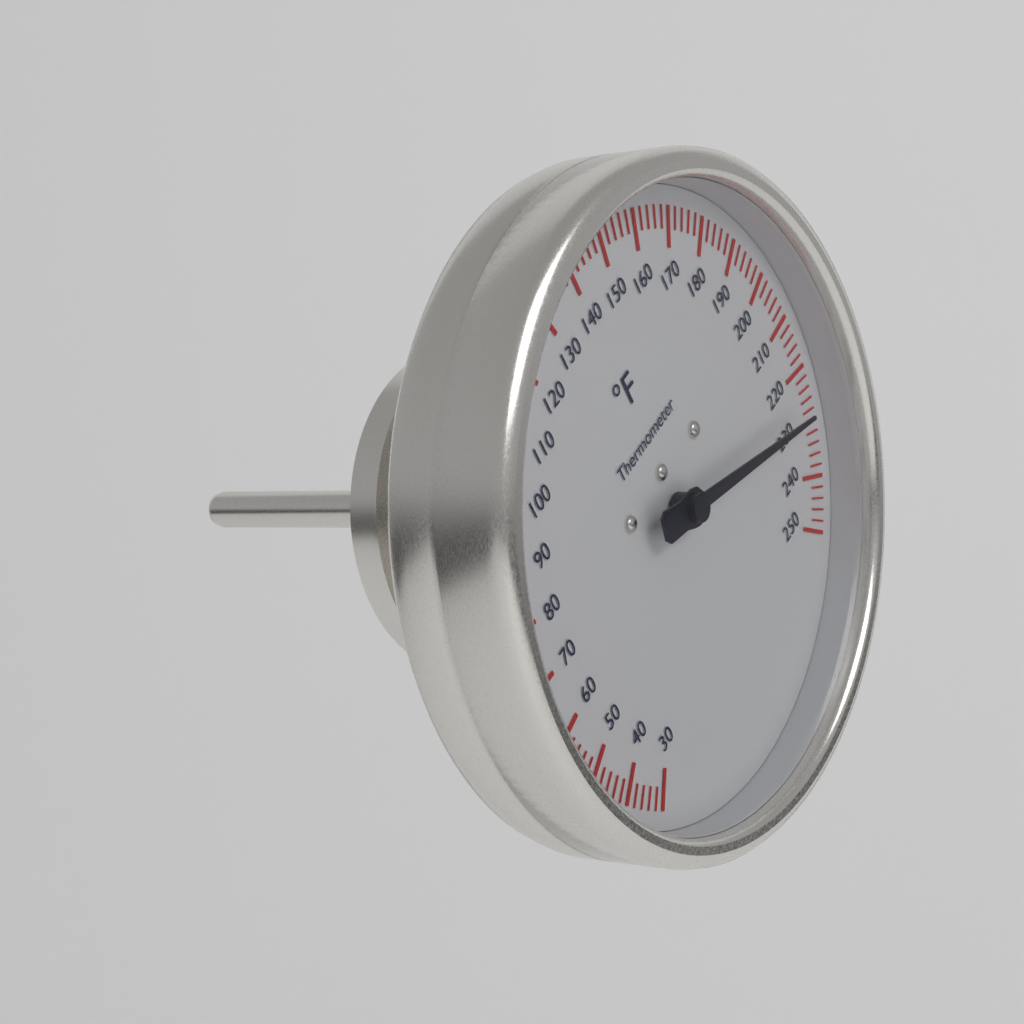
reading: 228 °F
